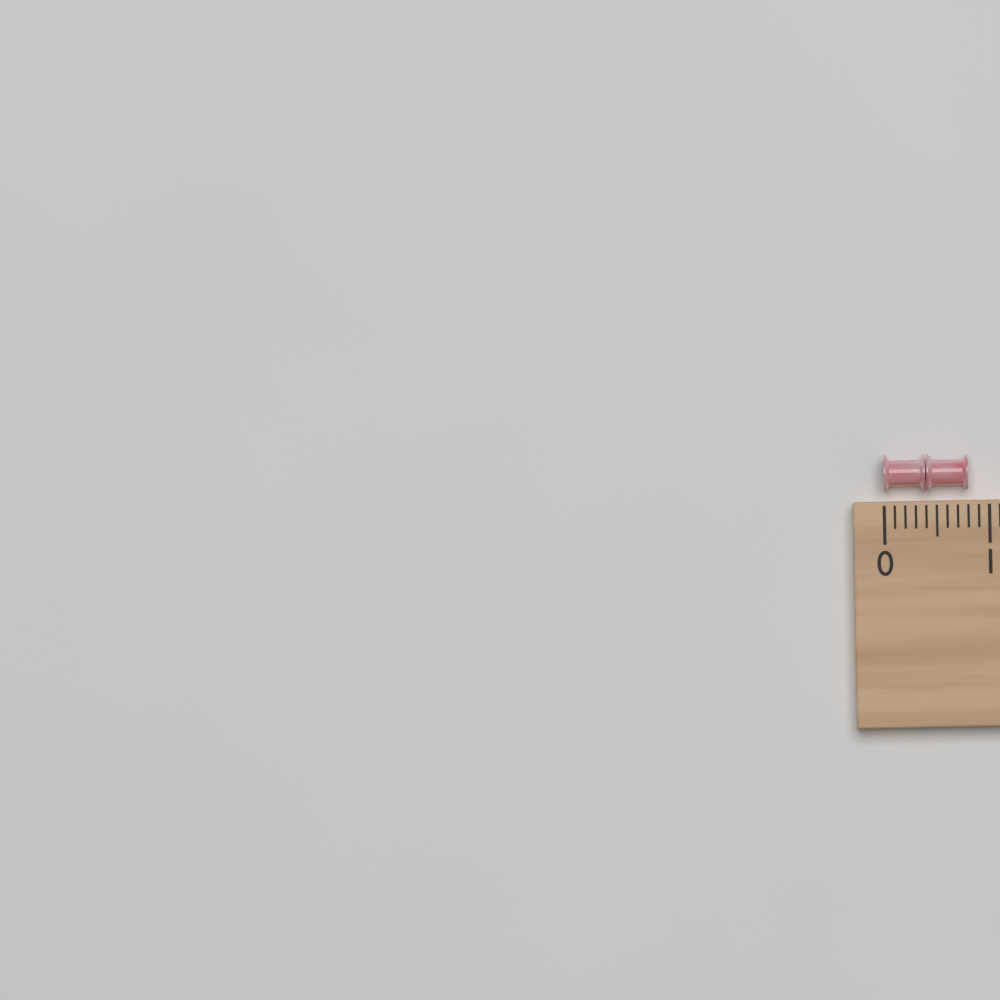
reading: 0.8 (no unit)
